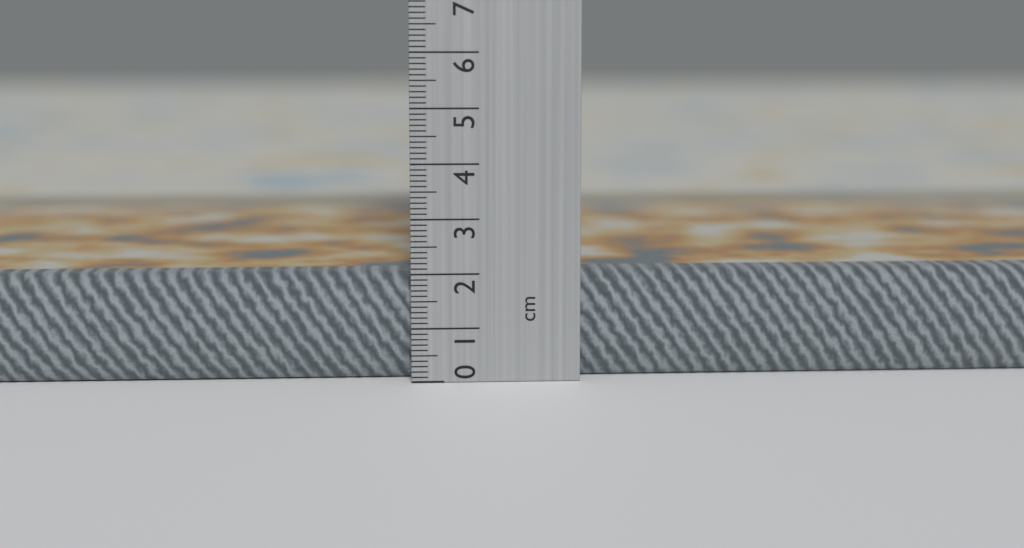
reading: 2.0 cm
